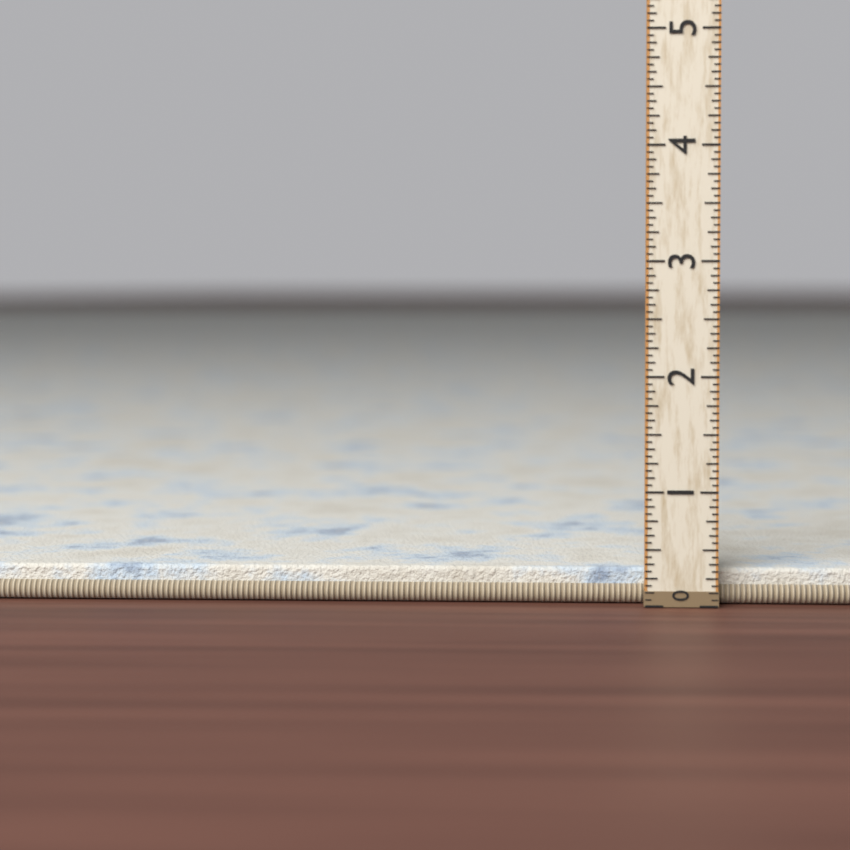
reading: 0.3125 (no unit)
